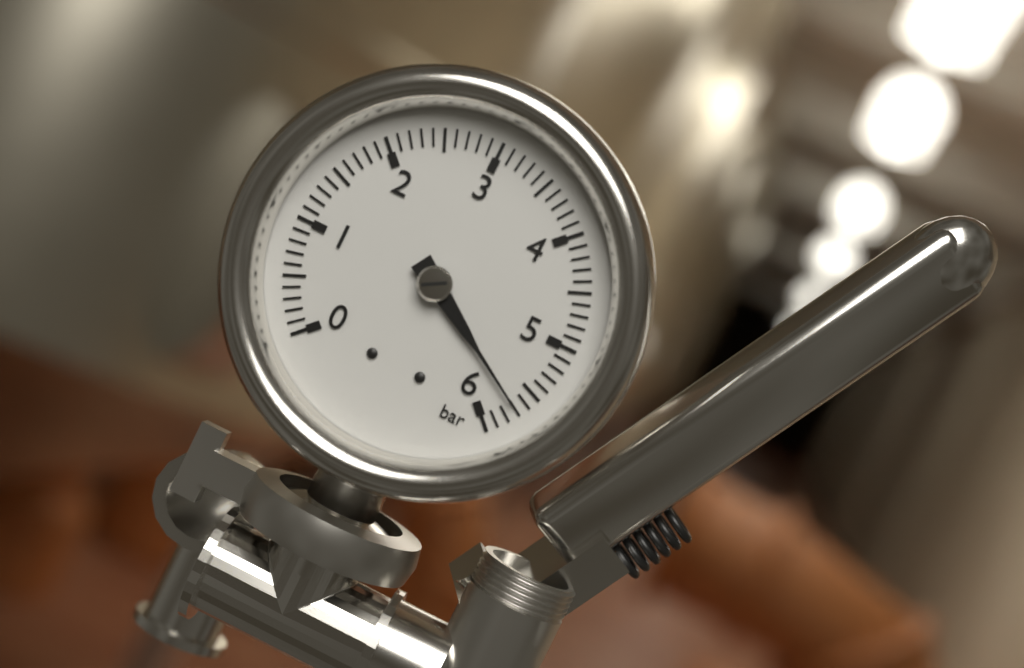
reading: 5.7 bar
